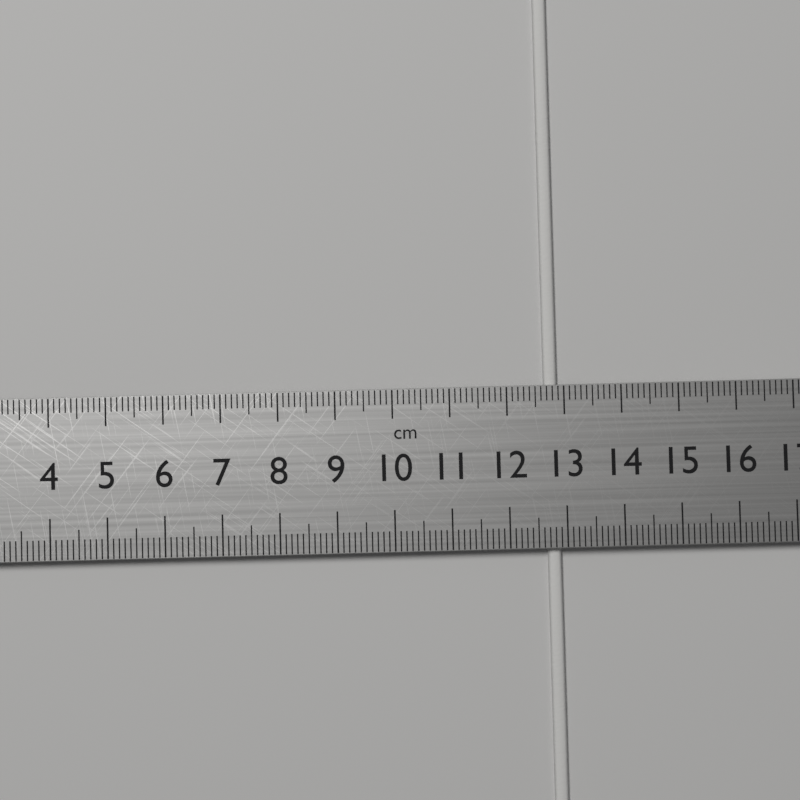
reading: 12.9 cm
